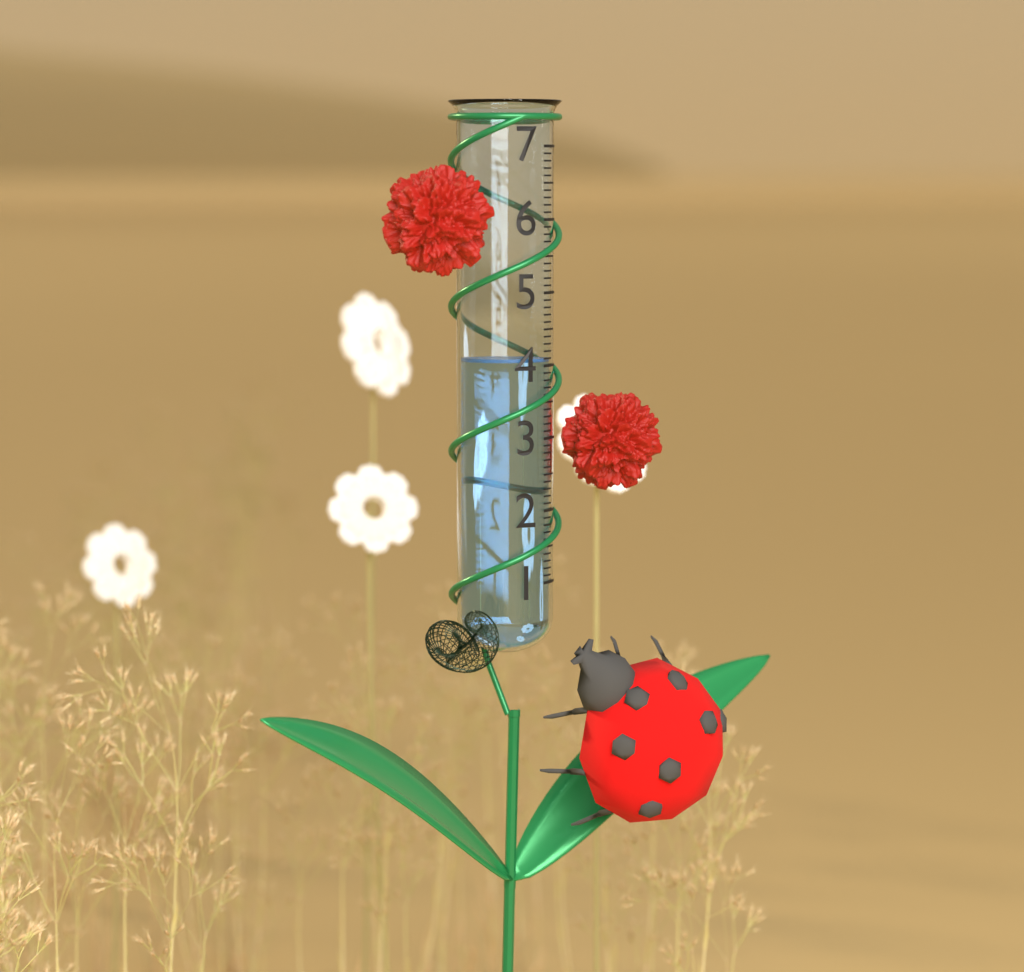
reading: 4.1 (no unit)
